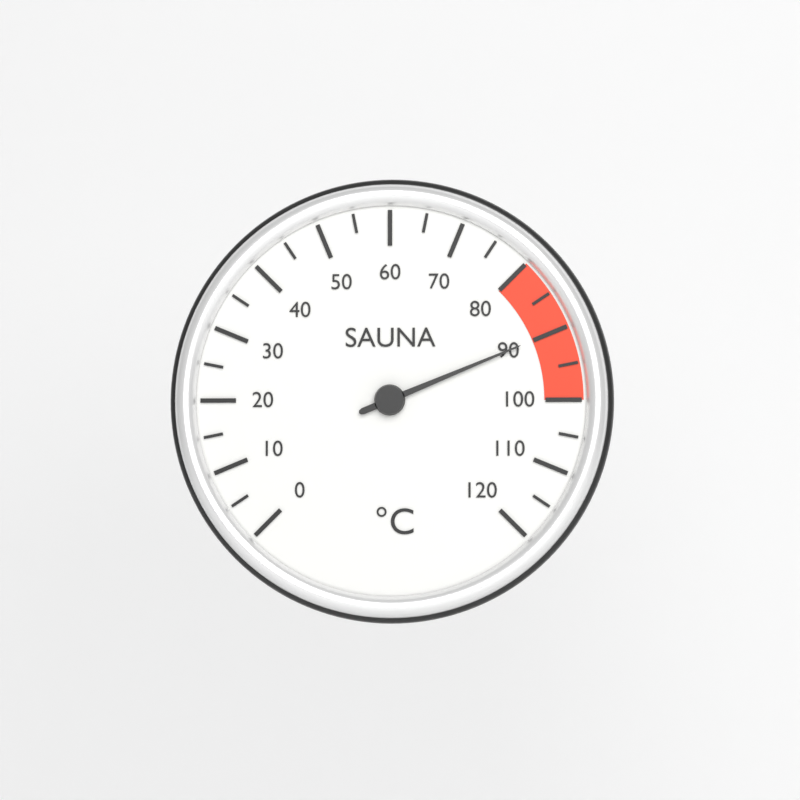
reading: 90 °C
